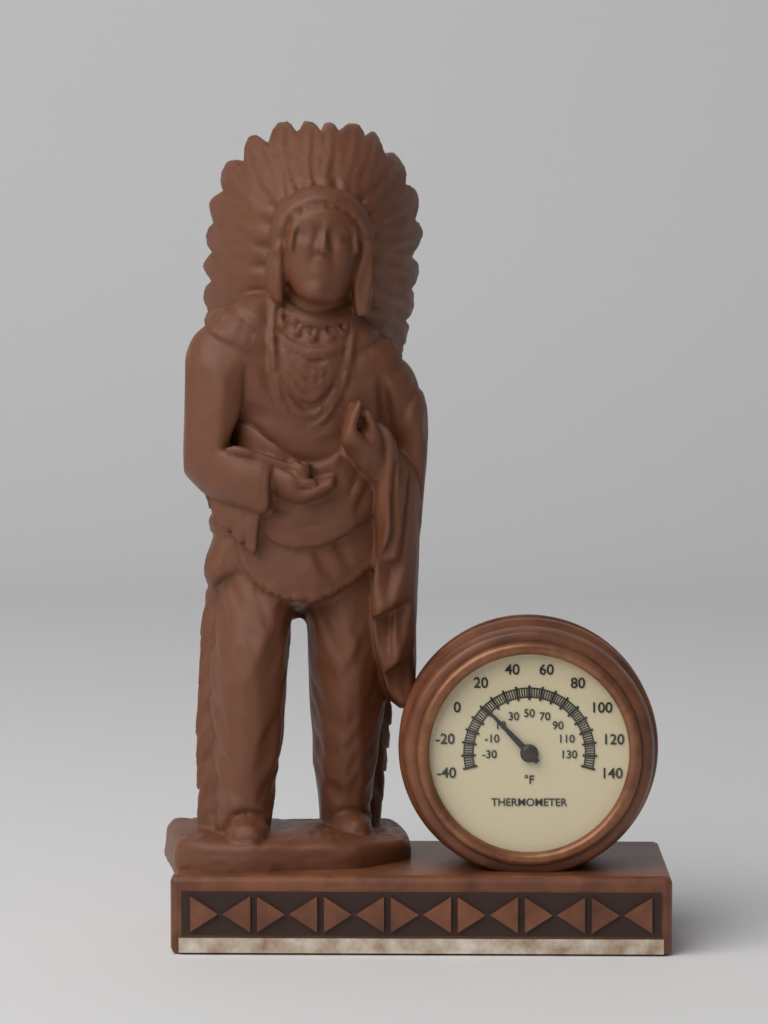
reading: 12 °F
